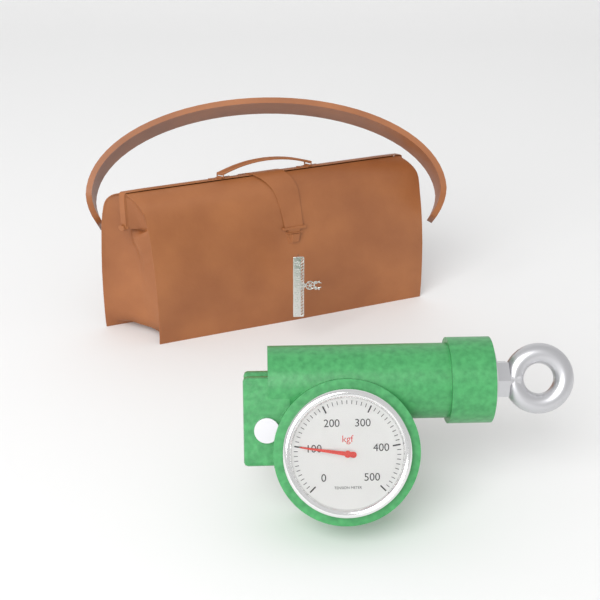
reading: 100 kgf
